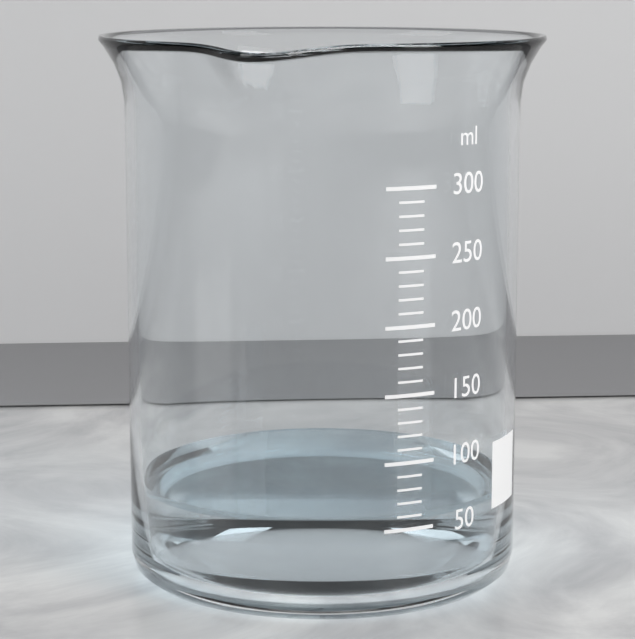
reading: 60 ml
